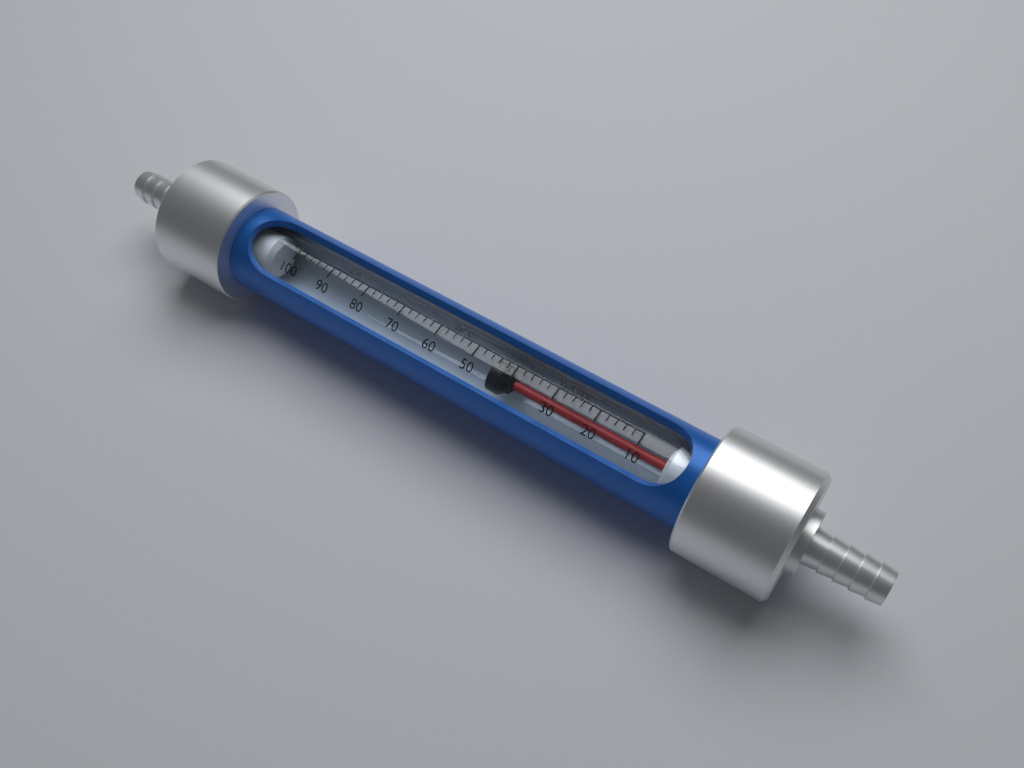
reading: 46 L/h
